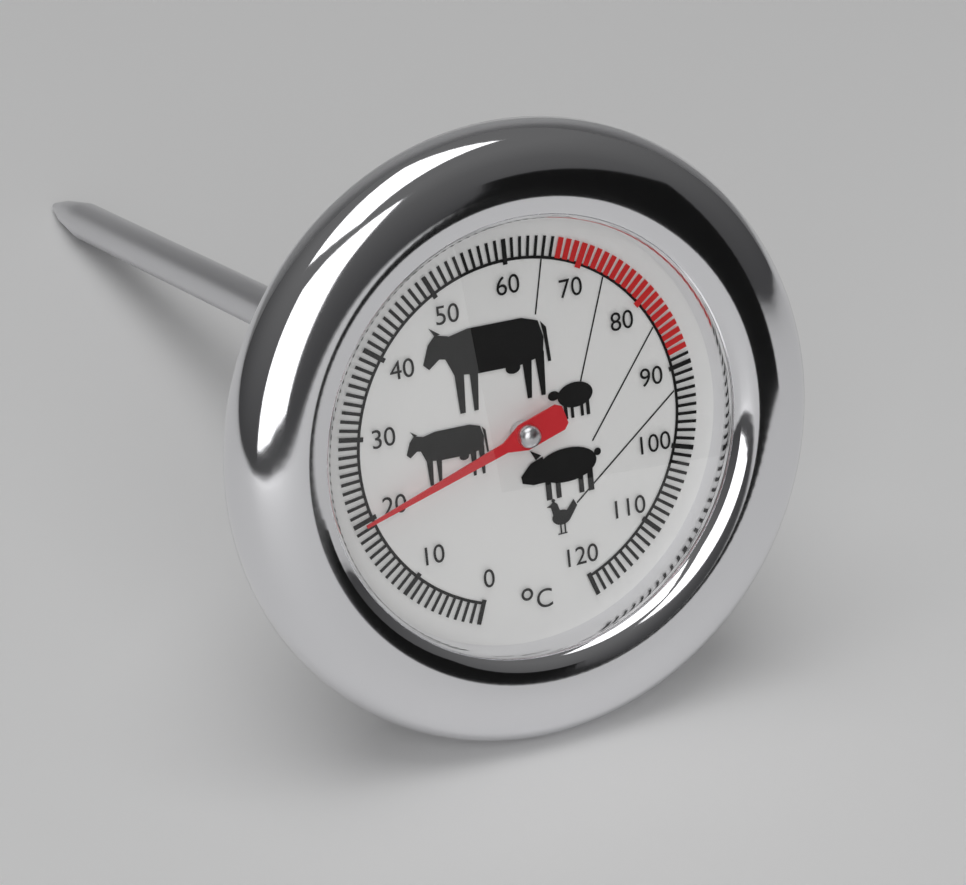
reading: 20 °C
